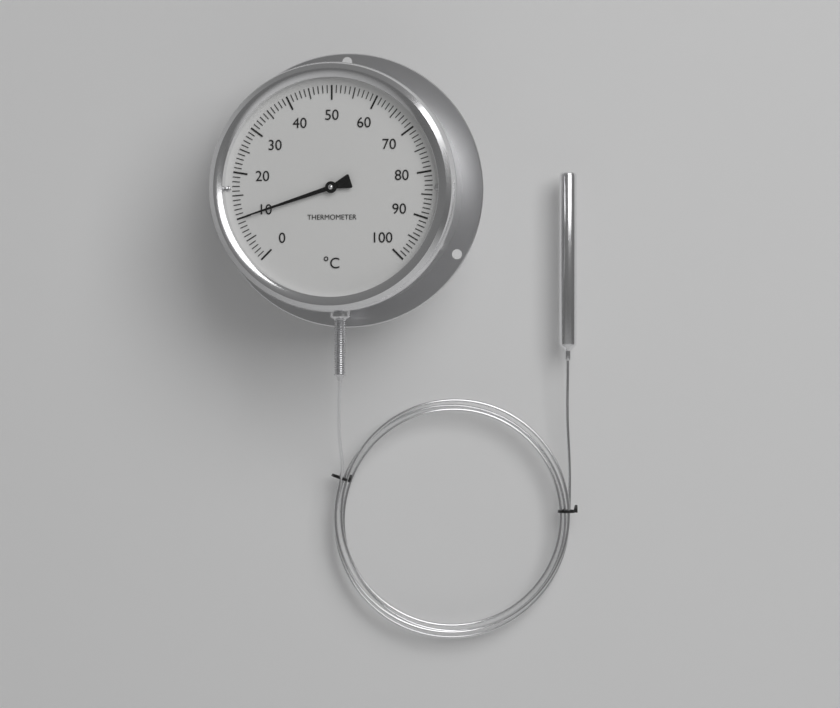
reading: 10 °C
